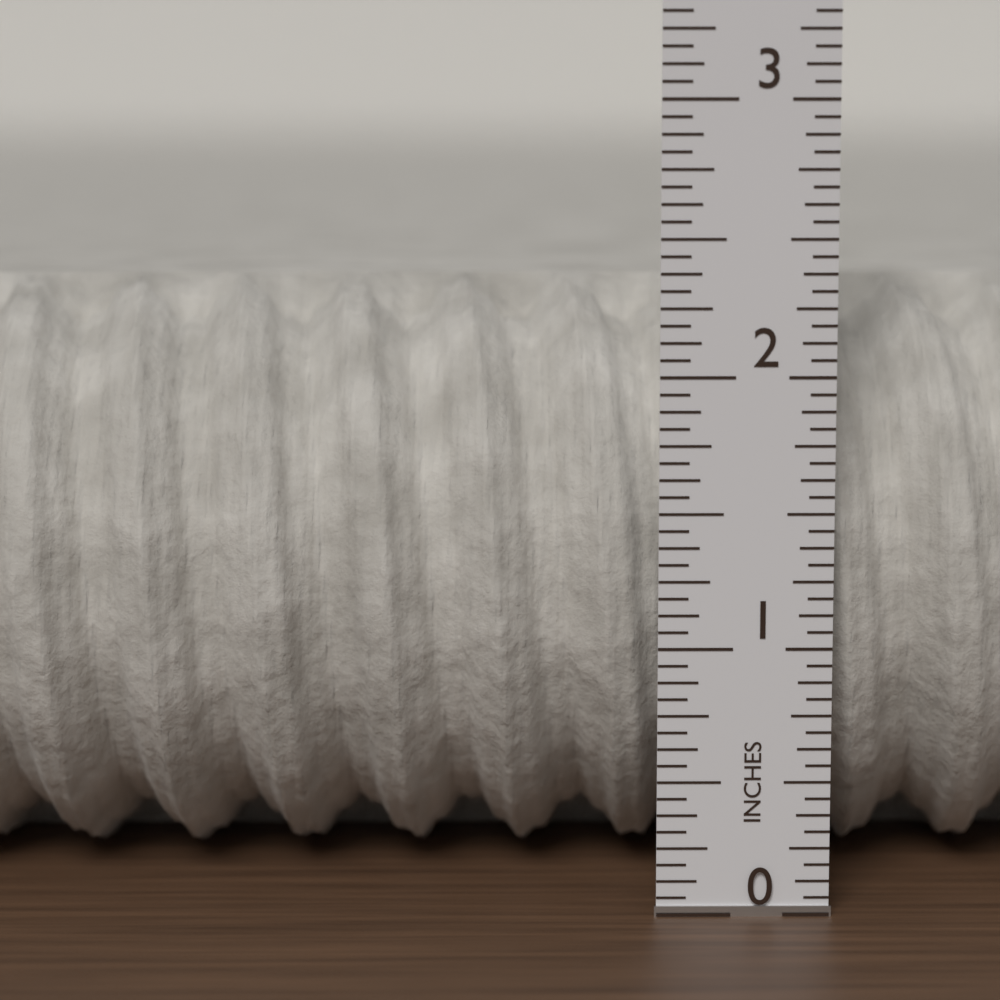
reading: 2.3125 in
